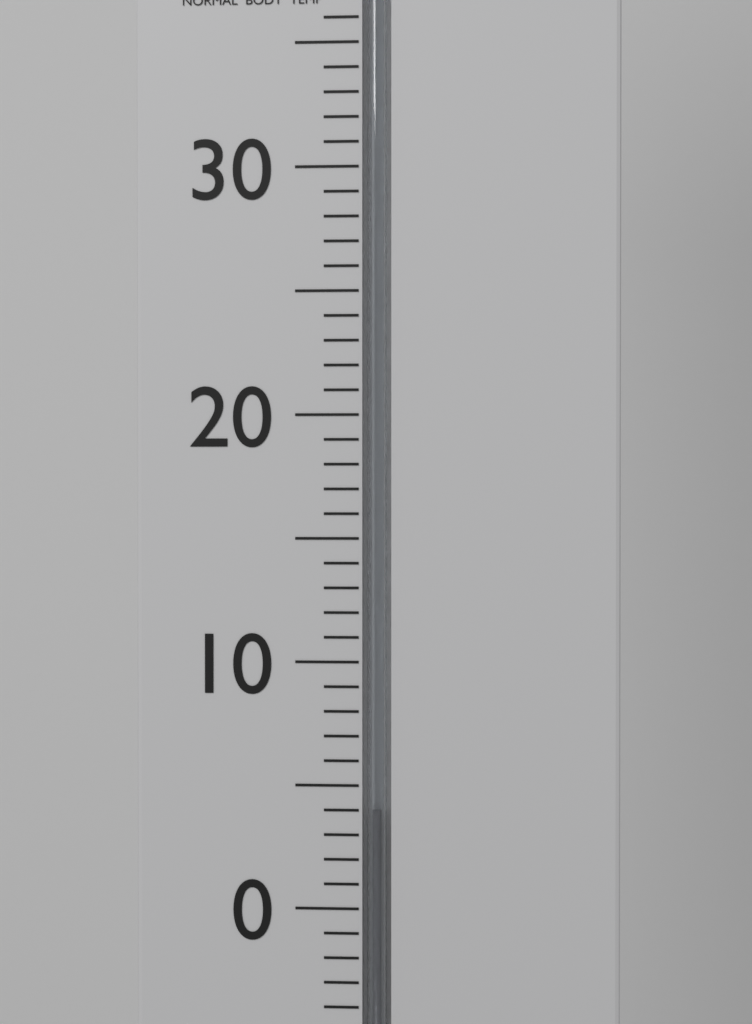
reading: 4 °C
